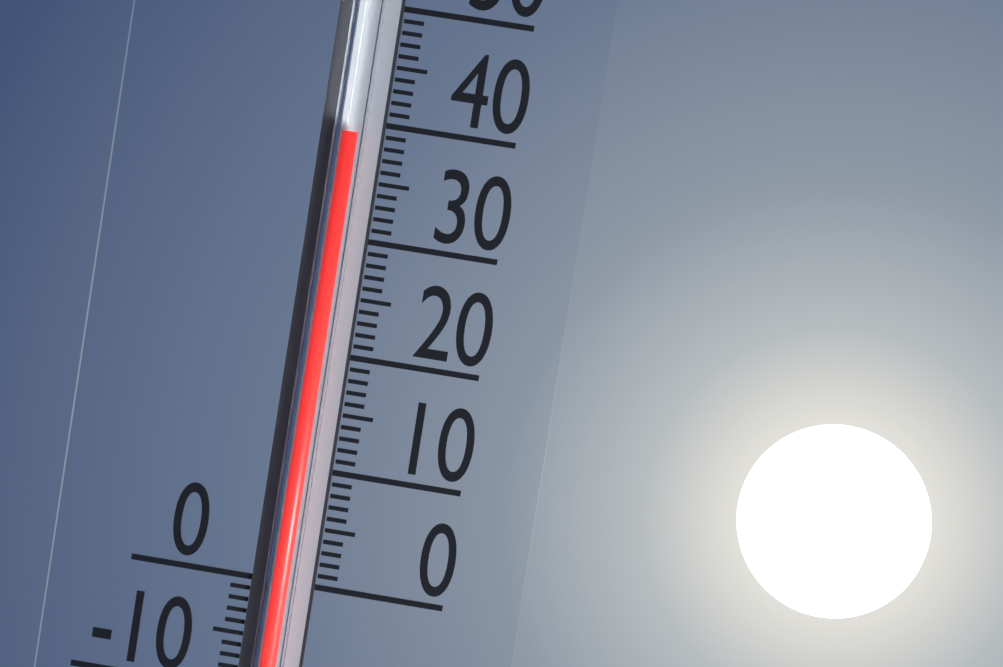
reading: 39 (no unit)
